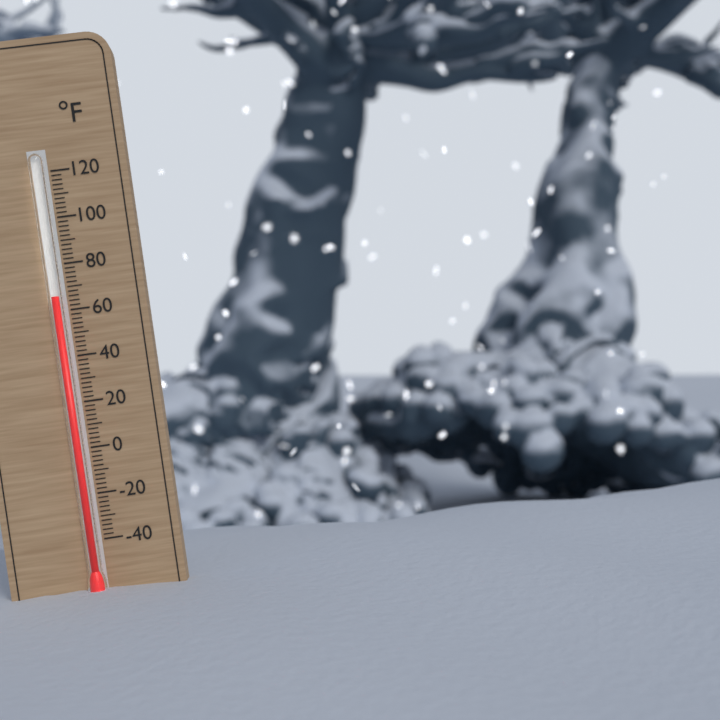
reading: 66 °F
